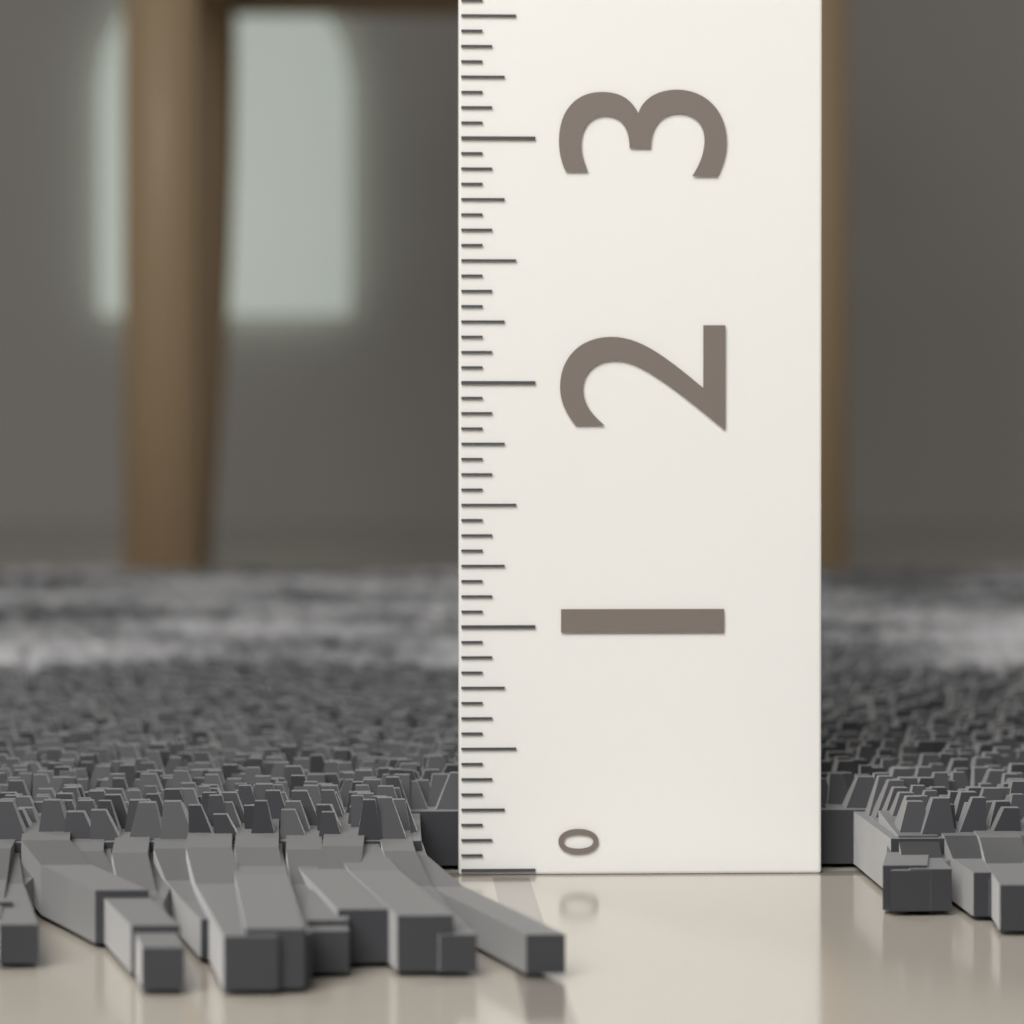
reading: 0.3750 (no unit)
